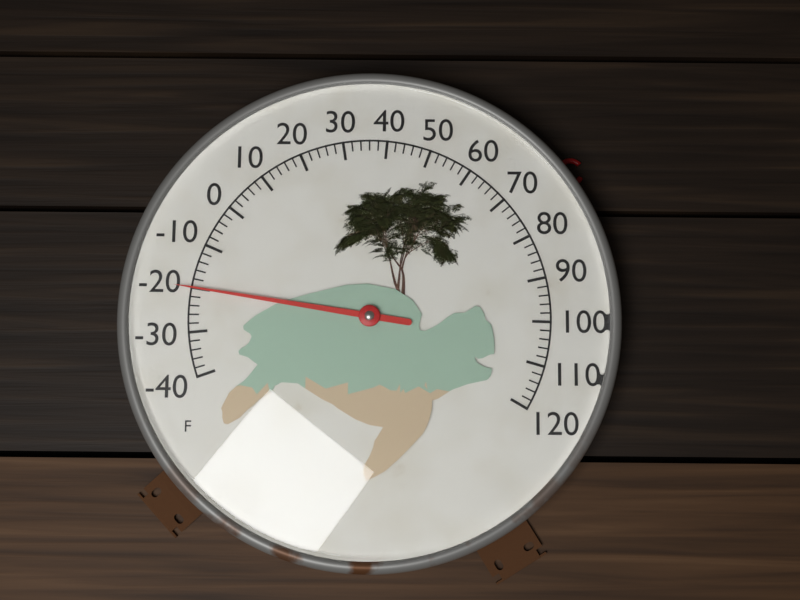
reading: -20 °F
